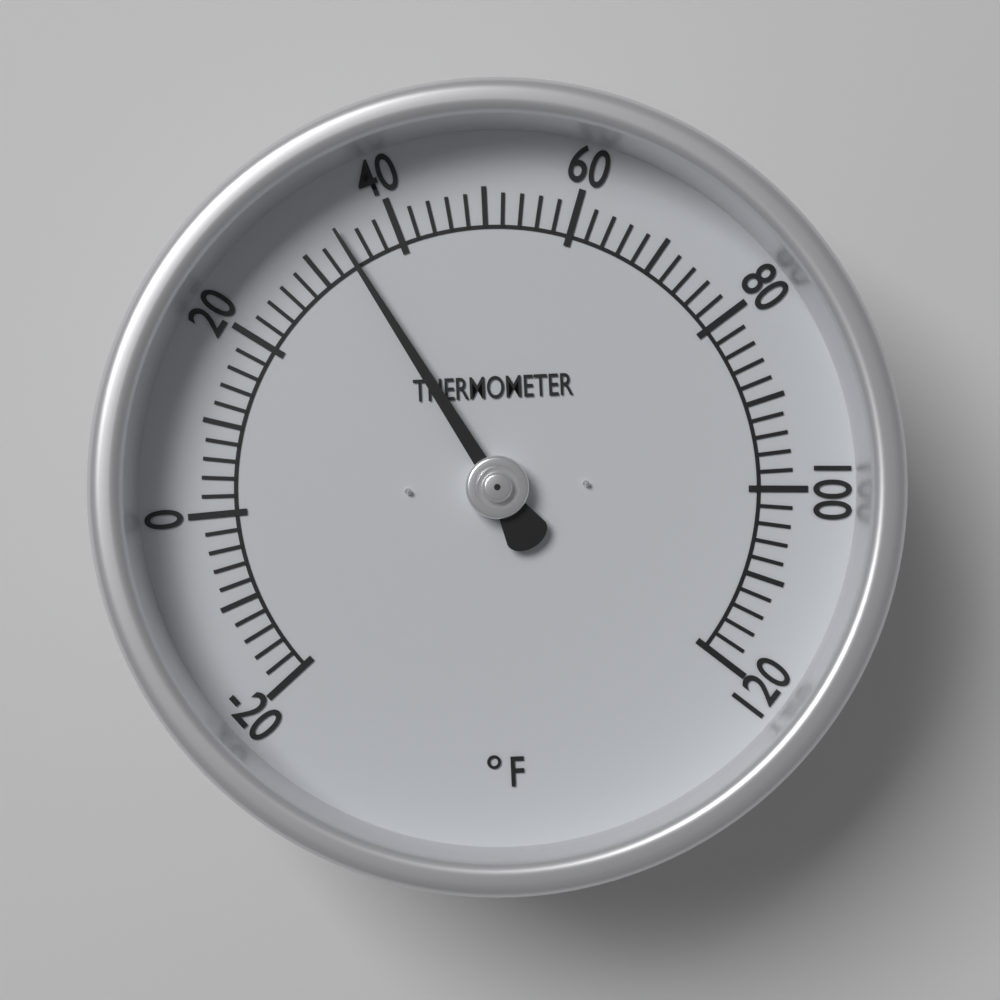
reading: 34 °F
